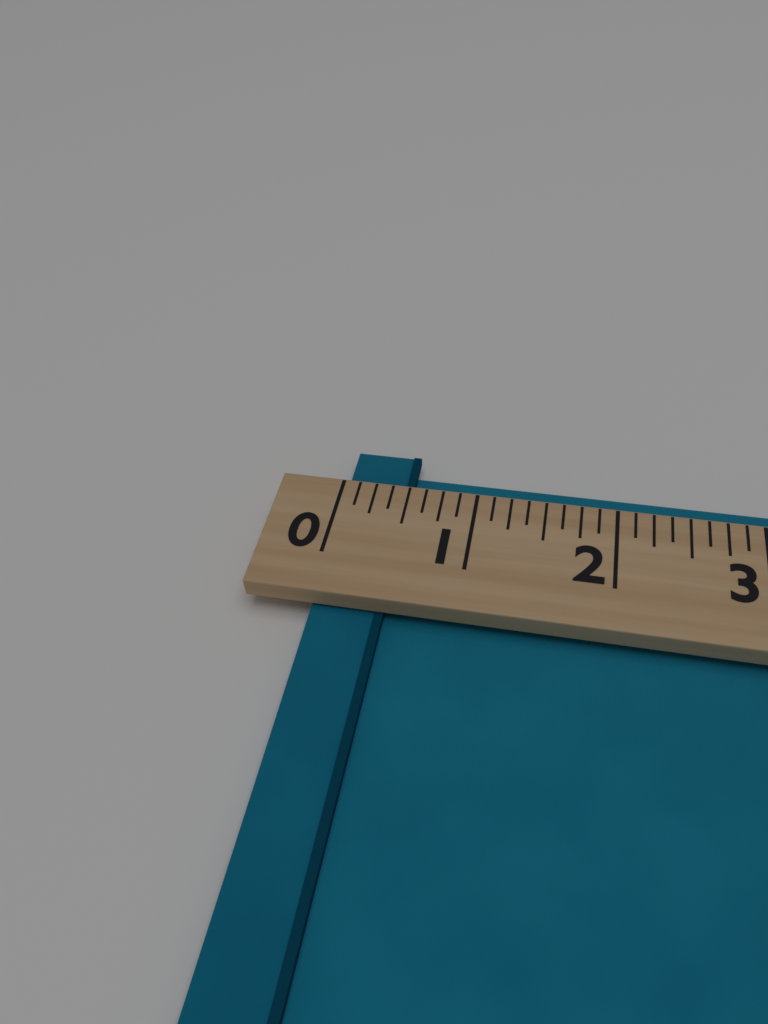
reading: 0.500 (no unit)
